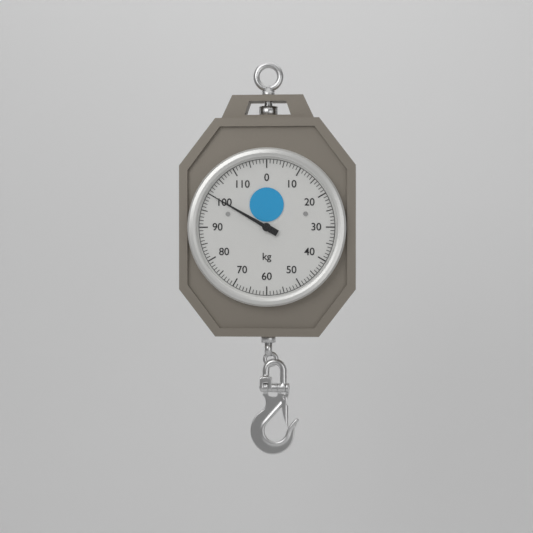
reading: 100 kg
